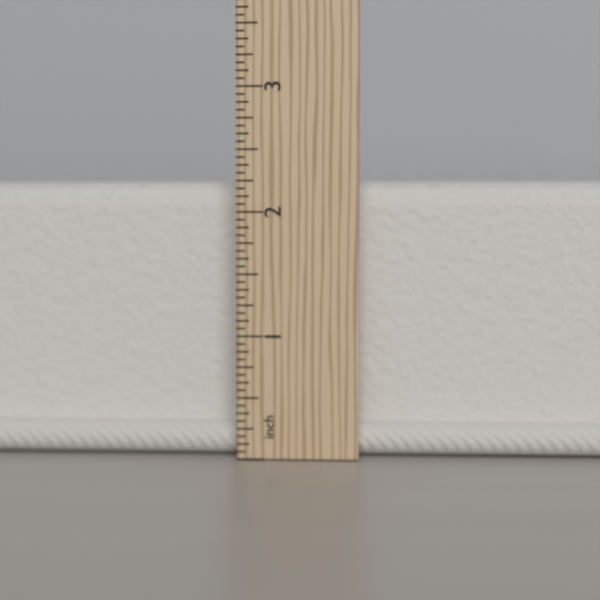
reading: 2.2500 in
